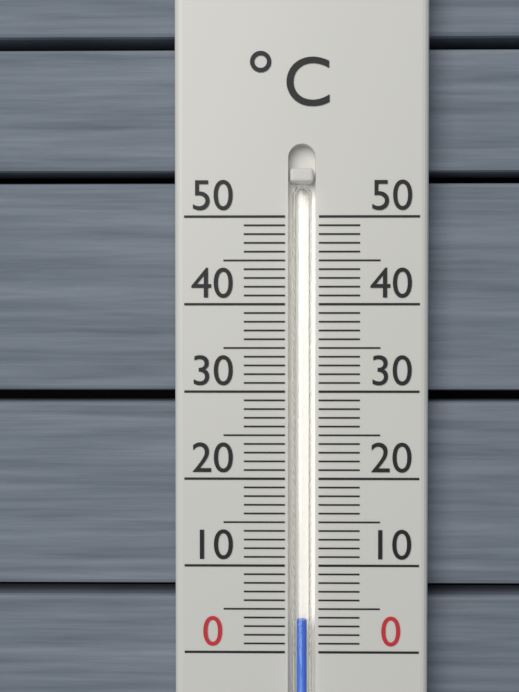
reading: 4 °C
